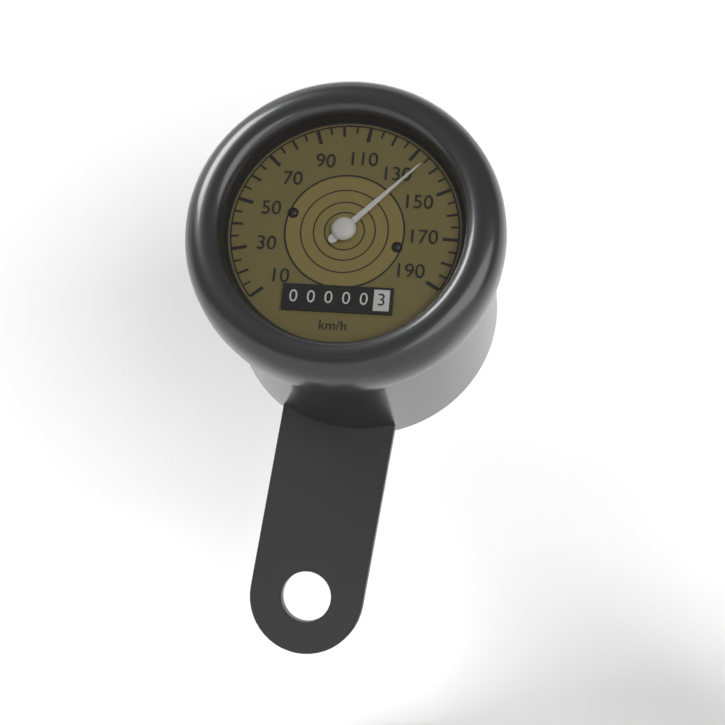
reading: 135 km/h
